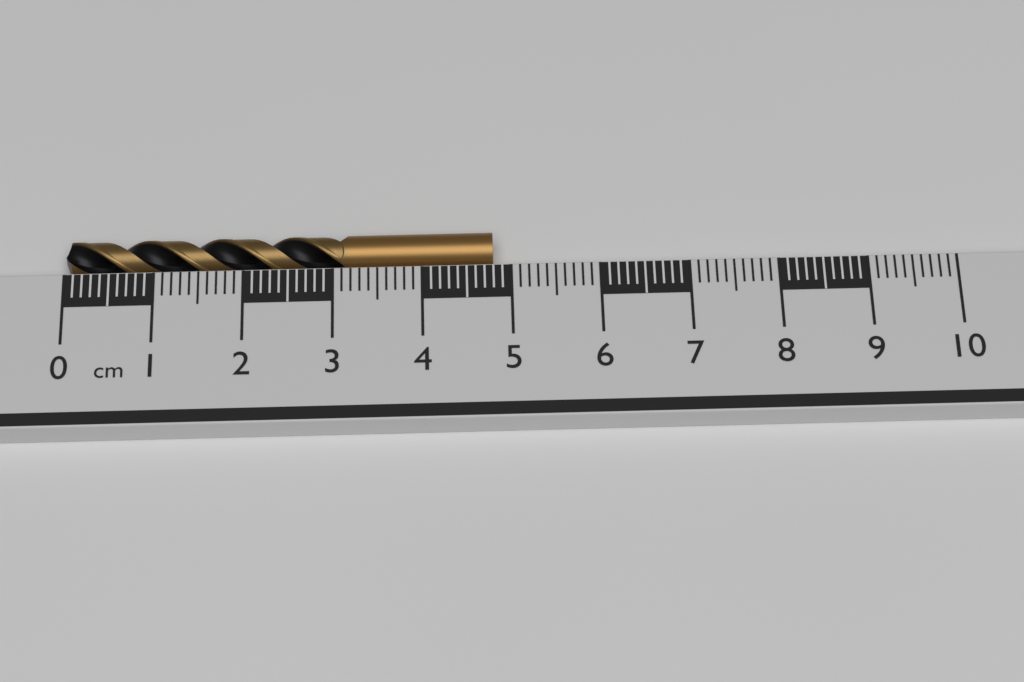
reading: 4.8 cm
